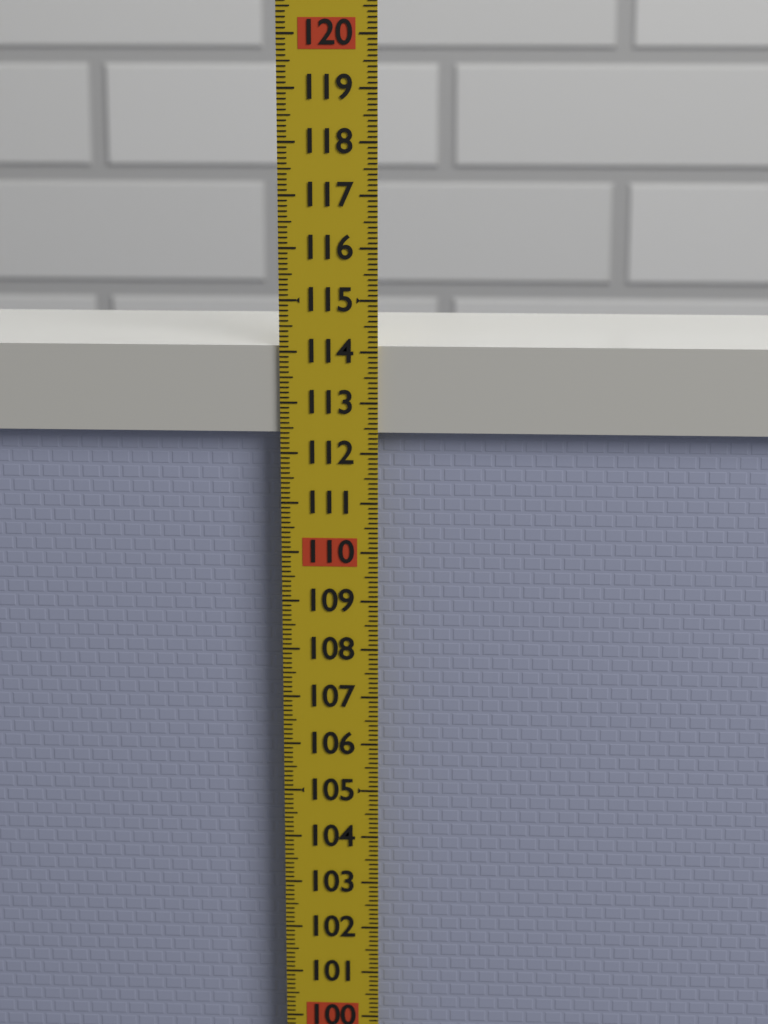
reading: 114.1 (no unit)
